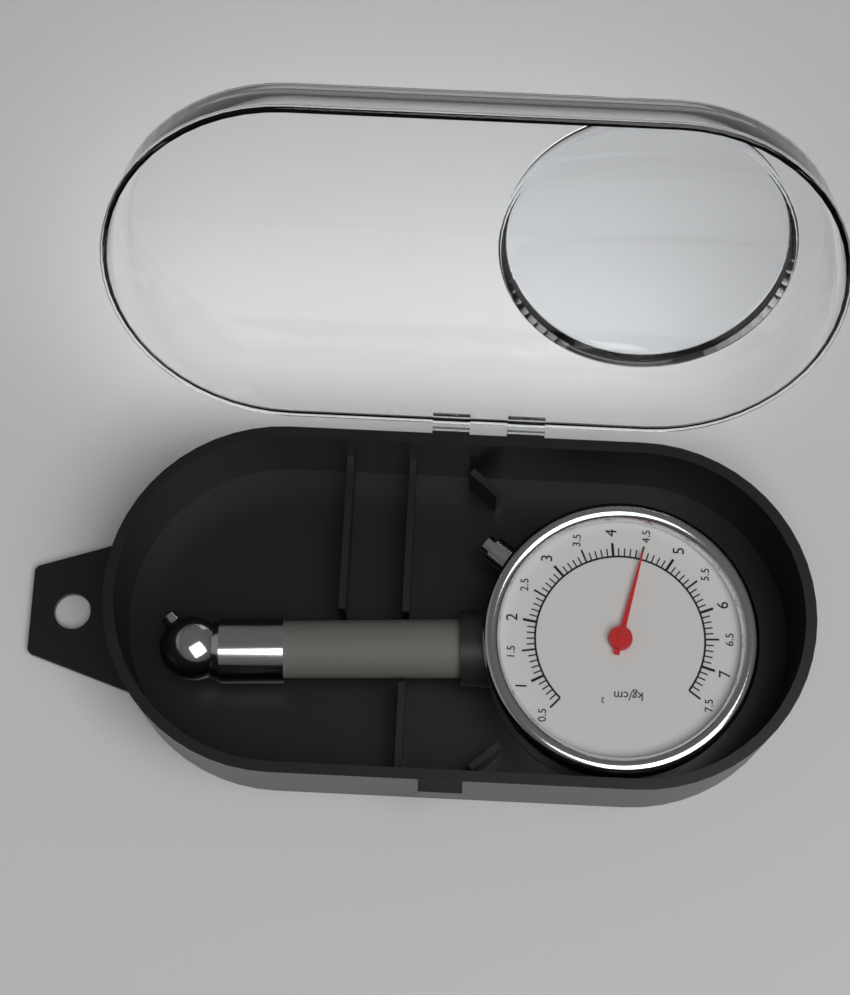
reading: 4.5 kg/cm²
